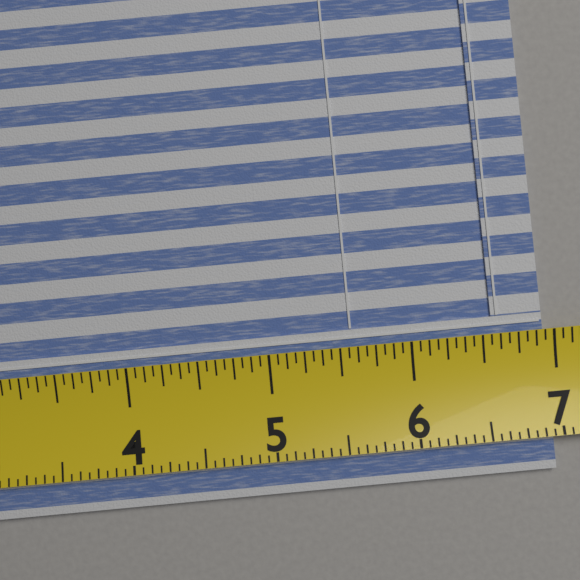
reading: 6.9375 (no unit)
